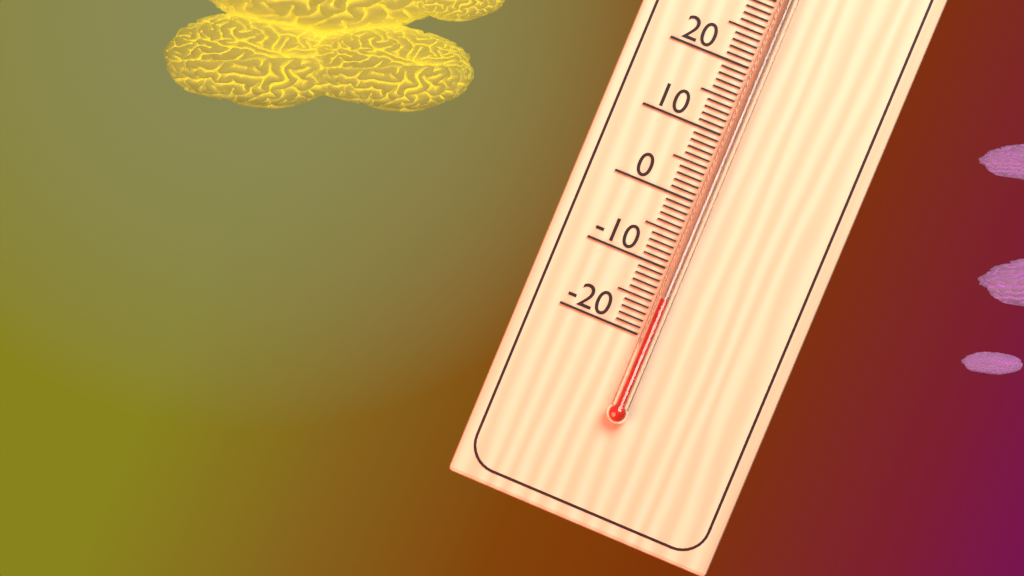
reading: -14 °C
